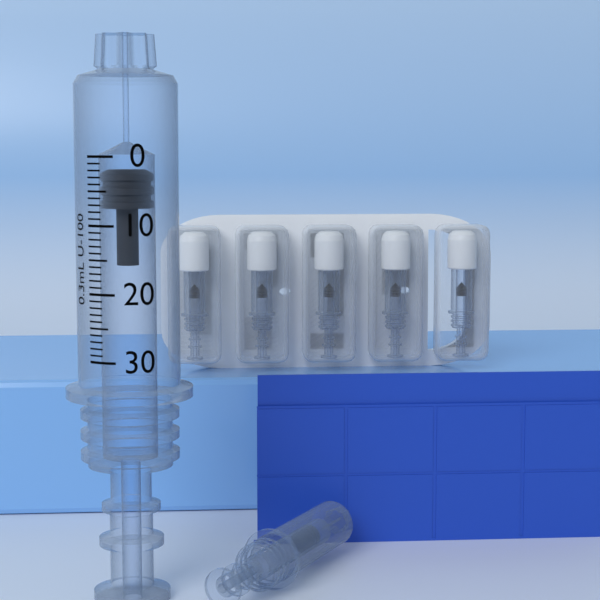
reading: 2 units
